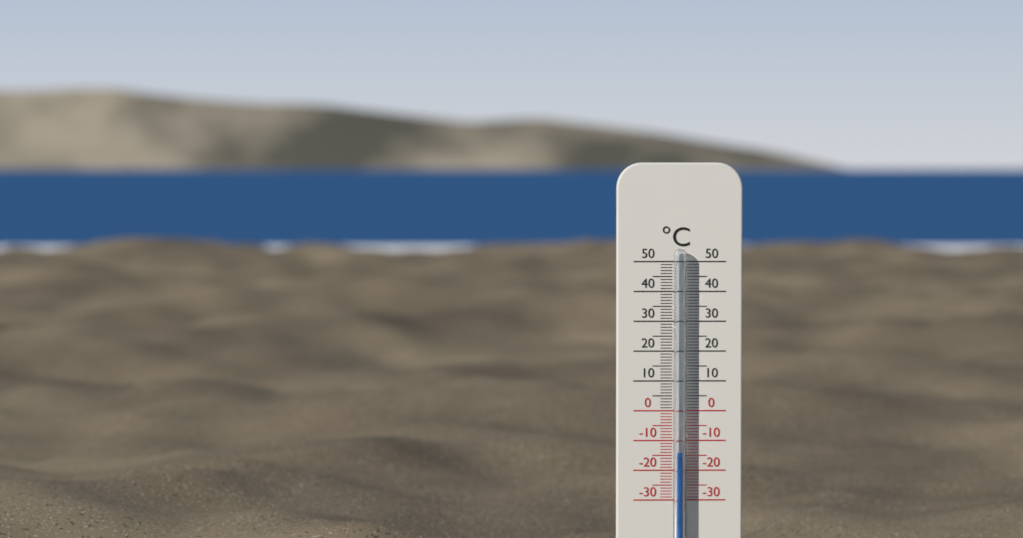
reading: -14 °C
